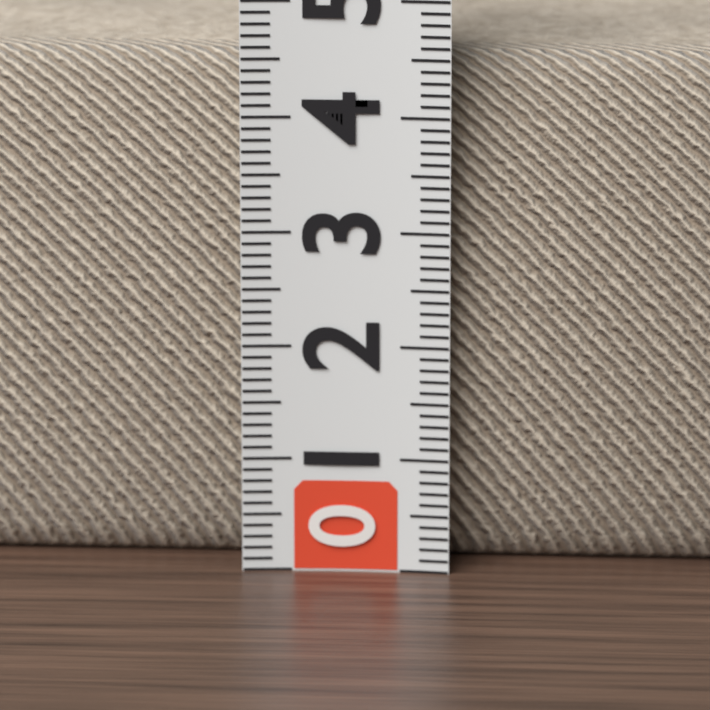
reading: 4.5 (no unit)
